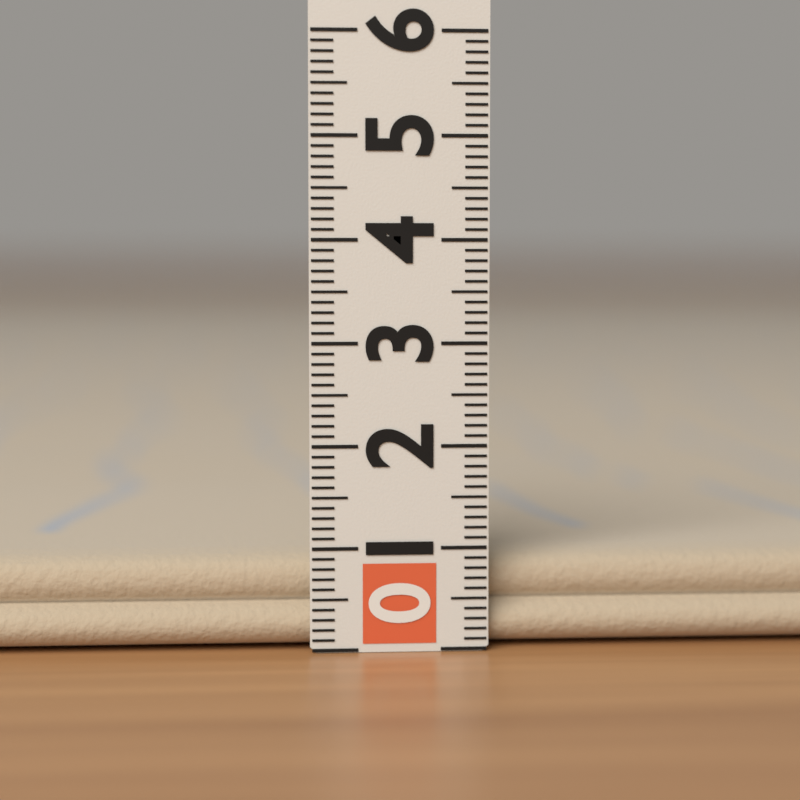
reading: 0.9 (no unit)
